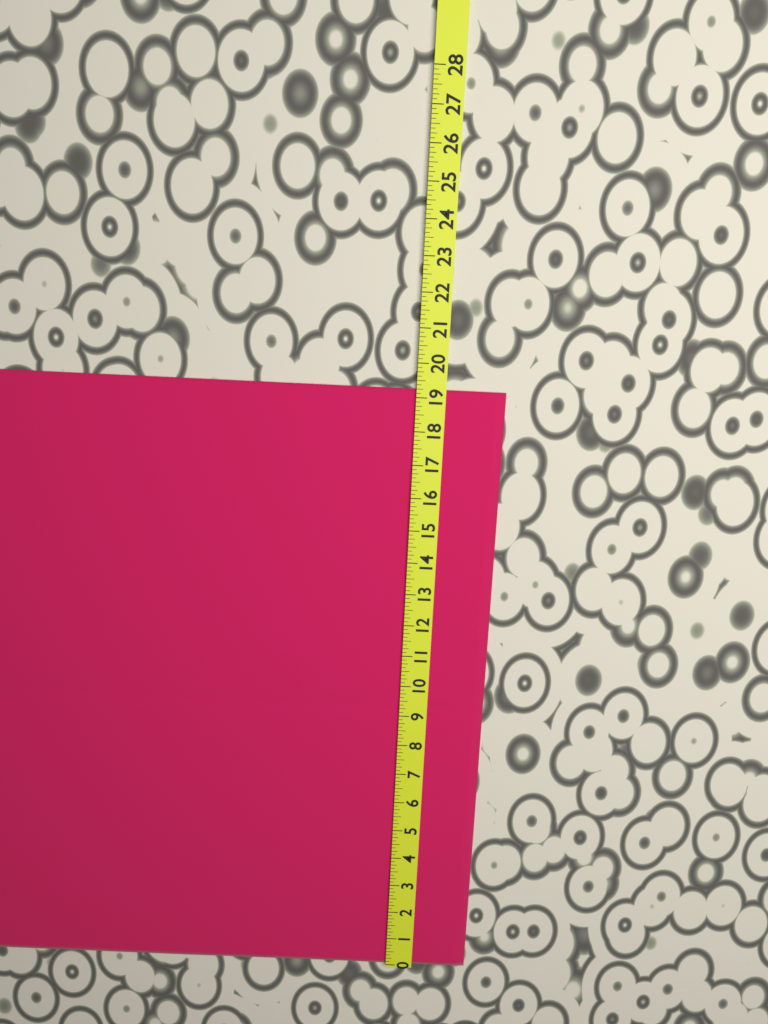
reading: 19.250 (no unit)
